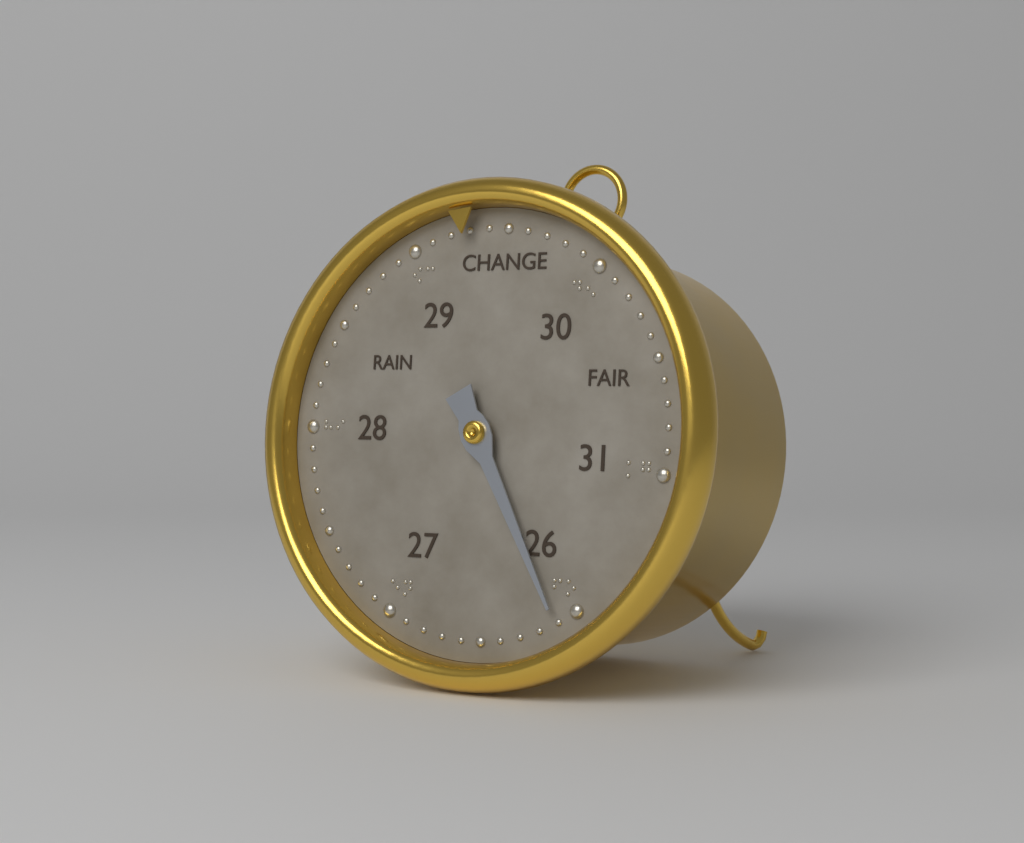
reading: 26.1 (no unit)
